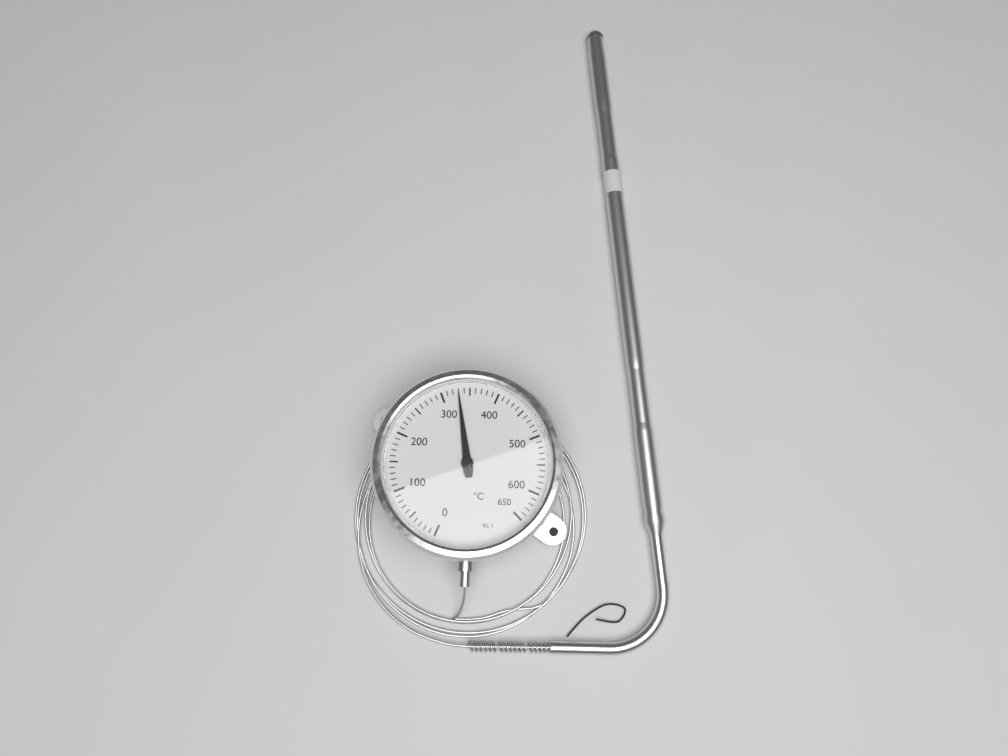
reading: 330 °C
